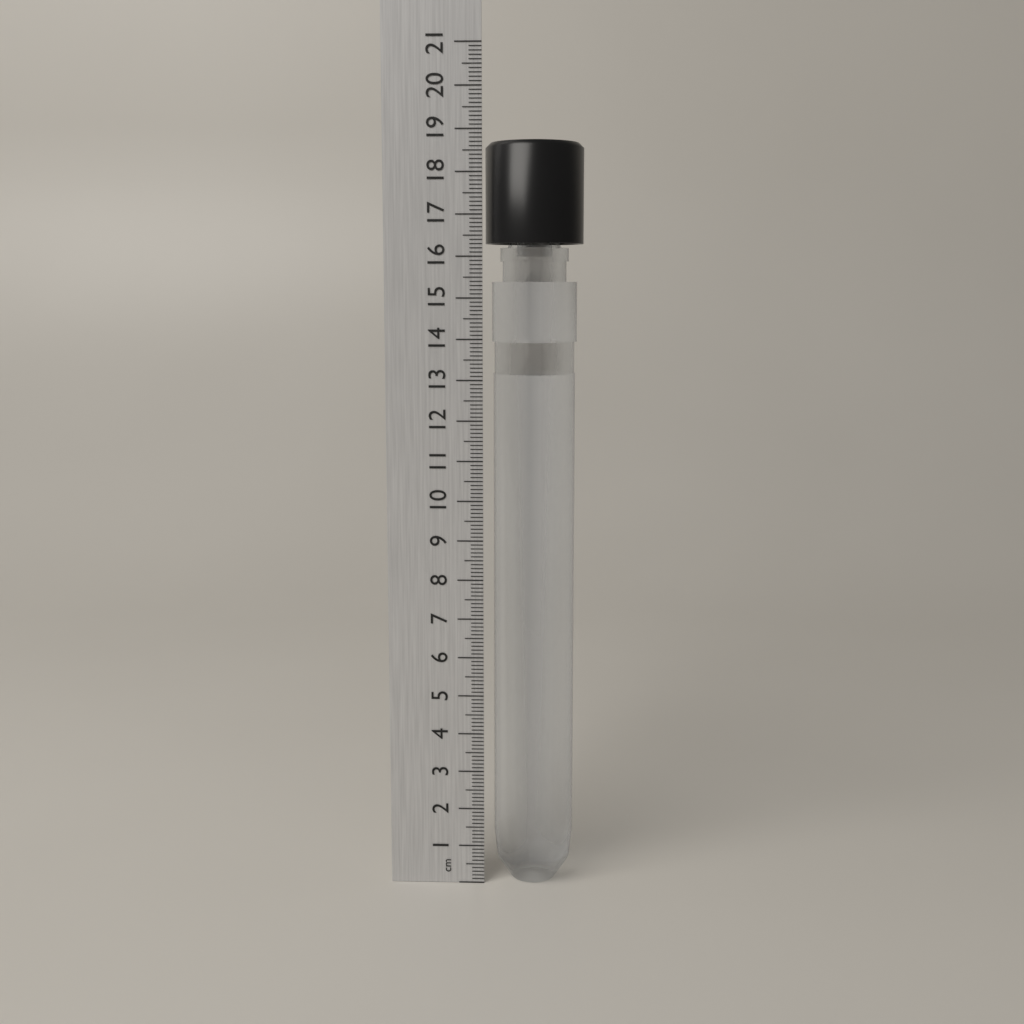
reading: 18.7 cm
